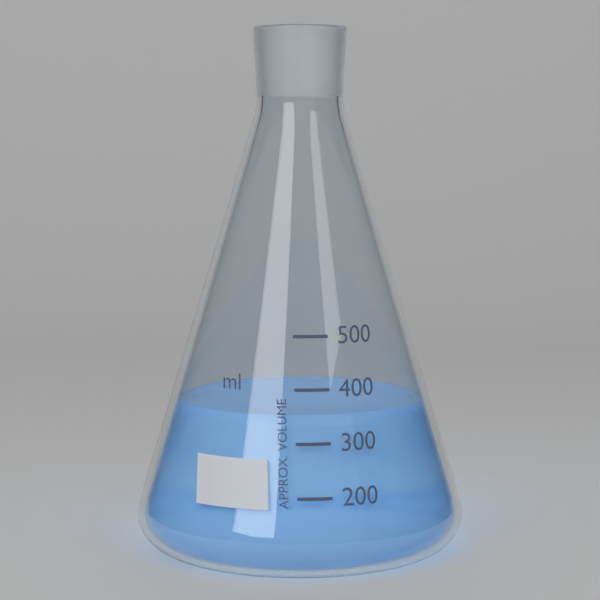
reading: 350 ml
